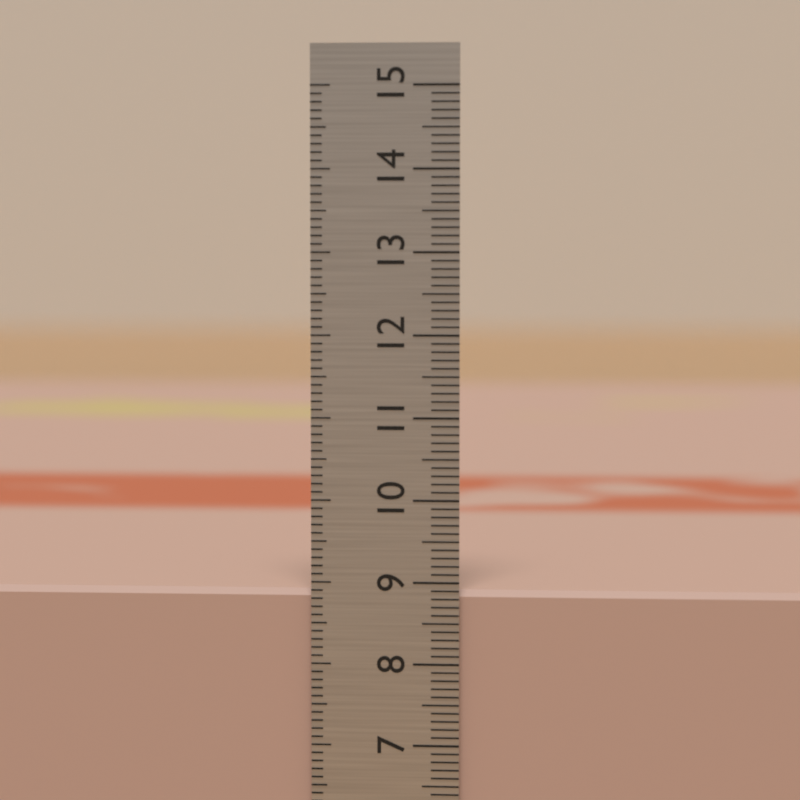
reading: 8.9 cm
